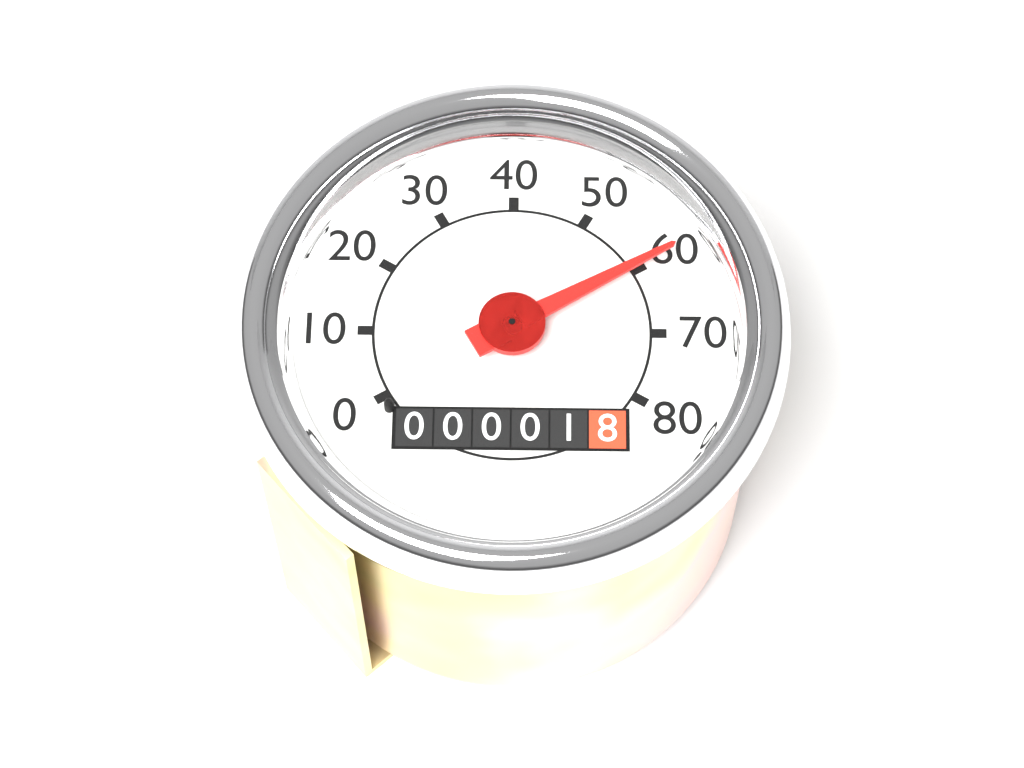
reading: 60 (no unit)
